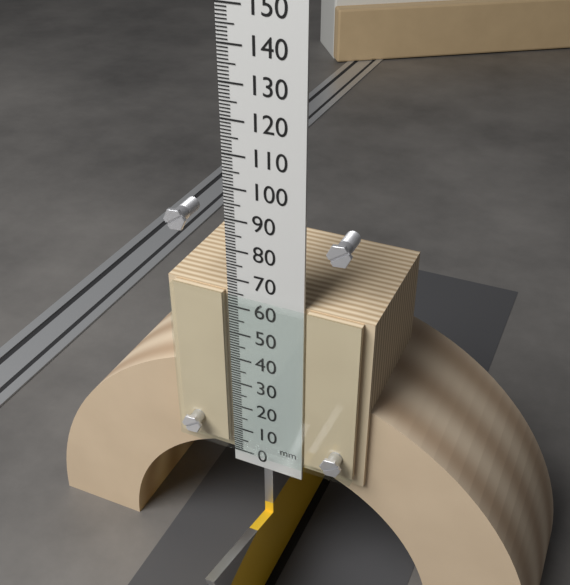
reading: 65 mm
